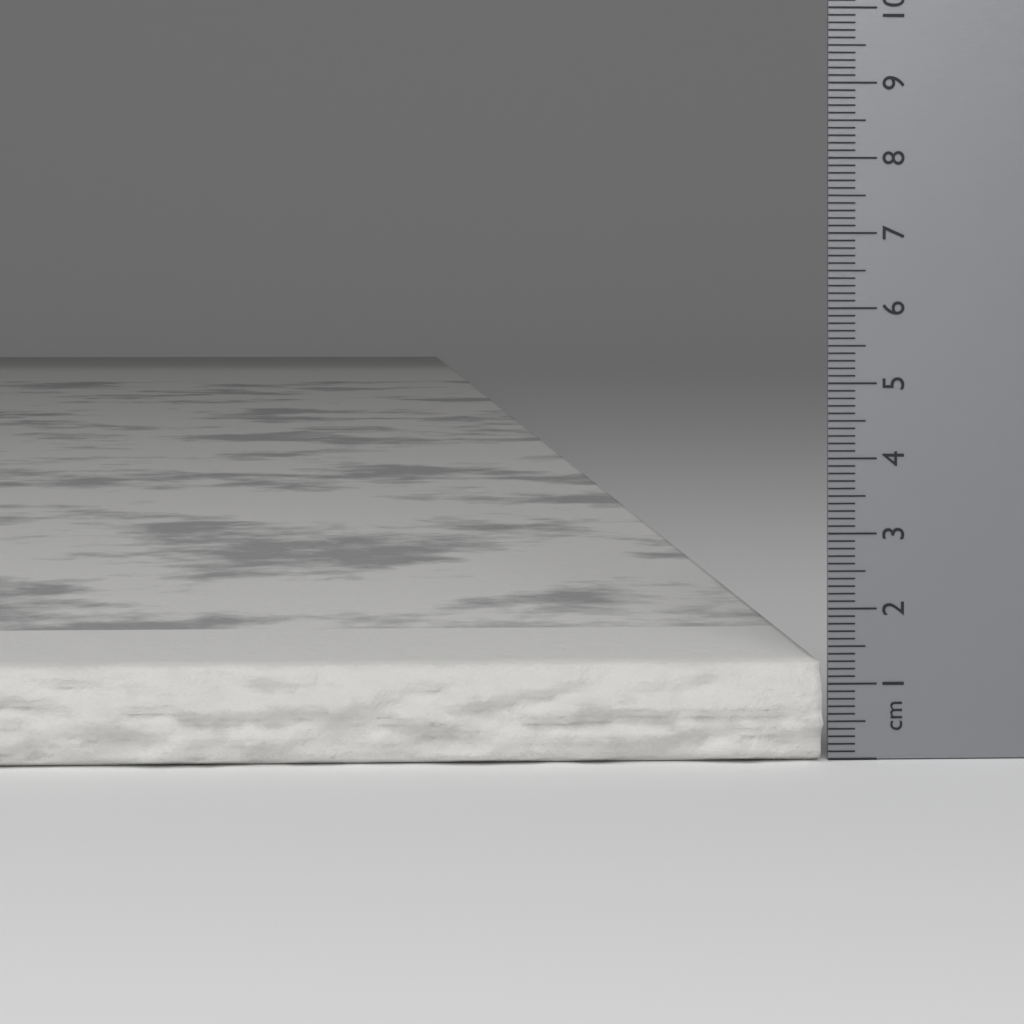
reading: 1.3 cm
